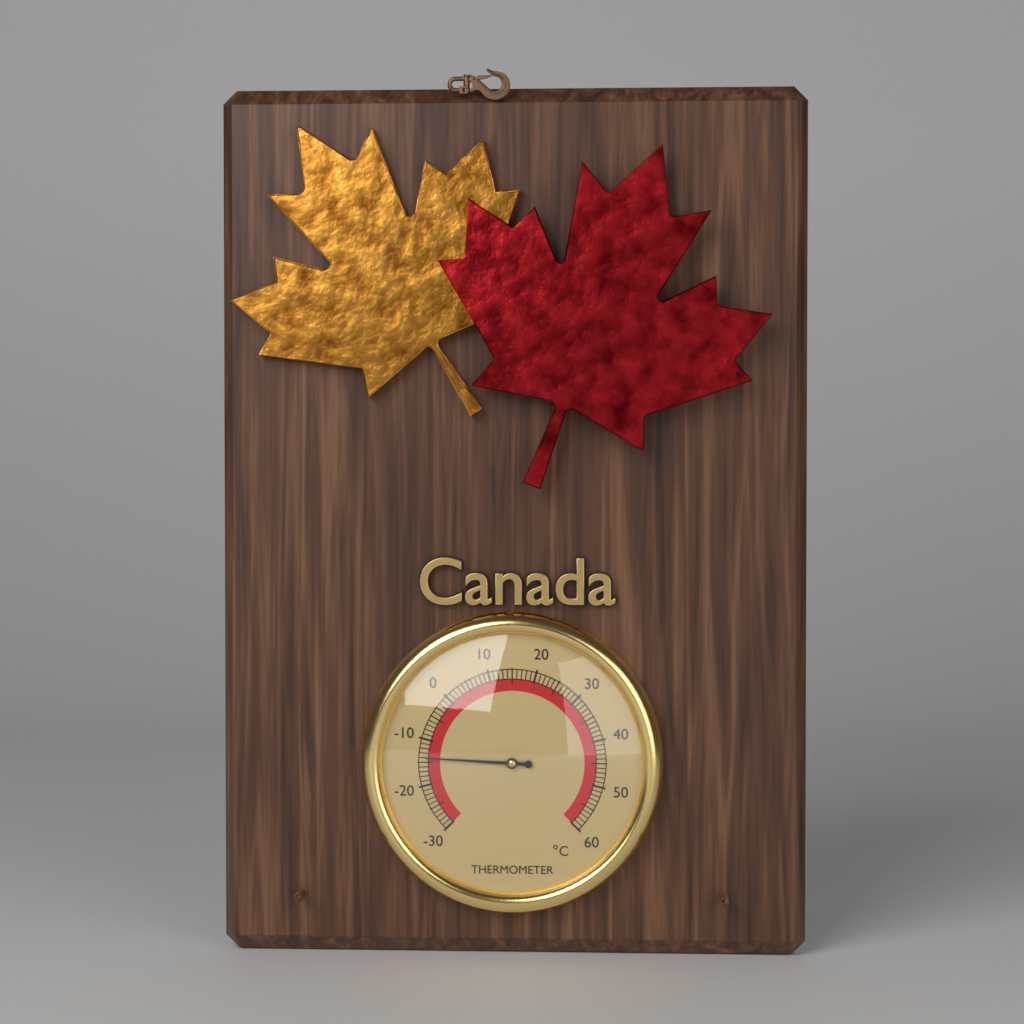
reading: -14 °C
